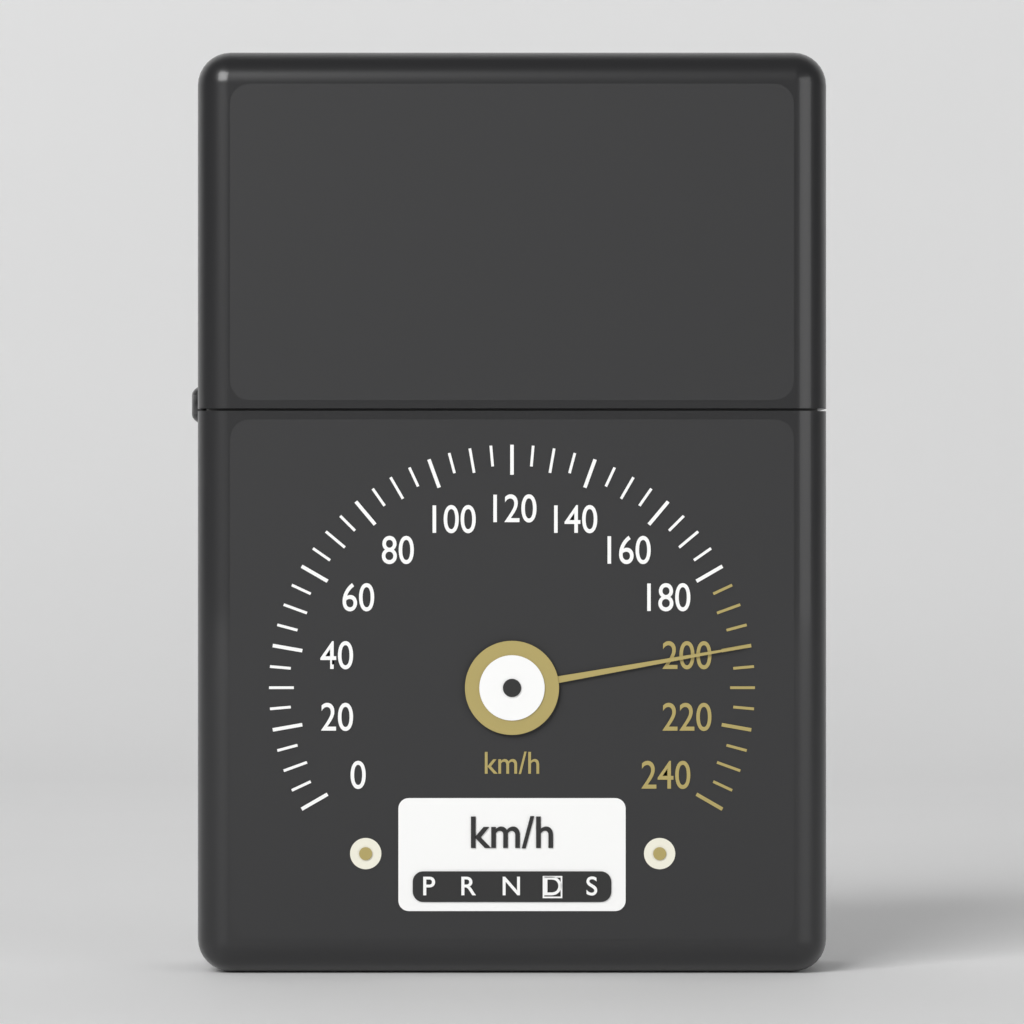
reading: 200 km/h
